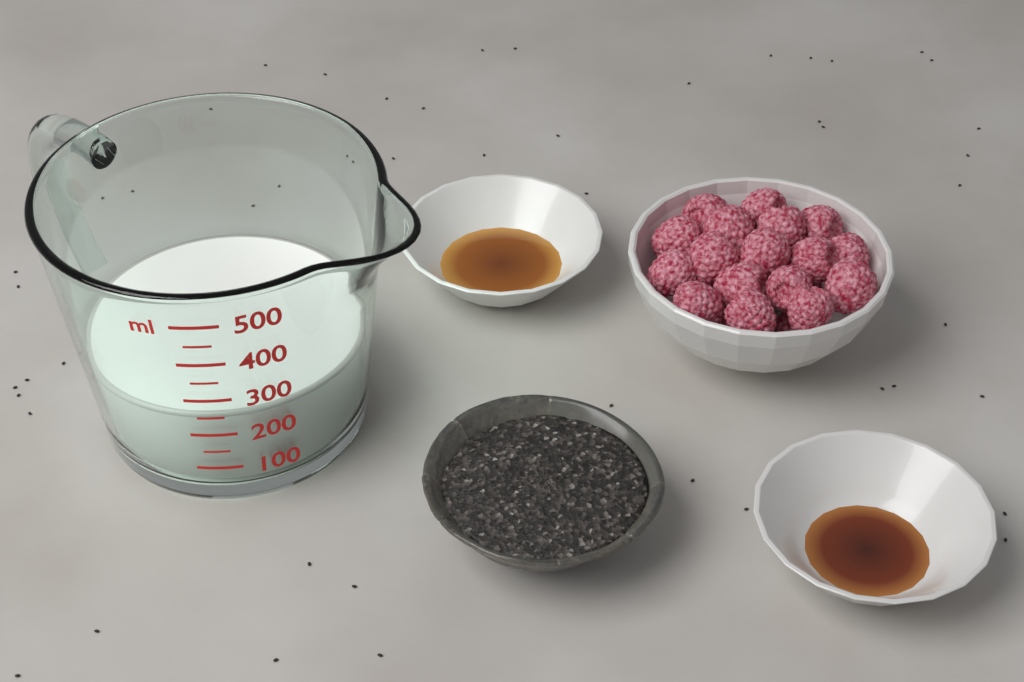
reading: 250 ml
